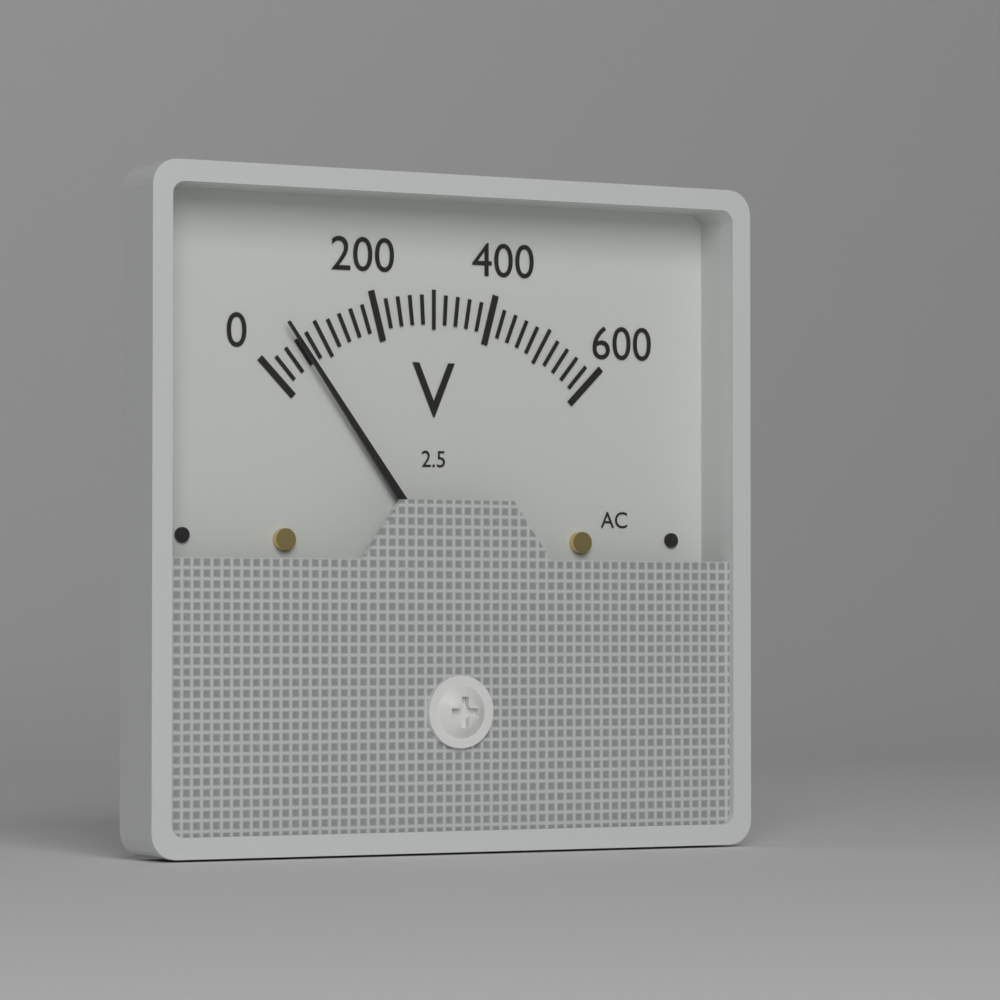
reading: 60 V
